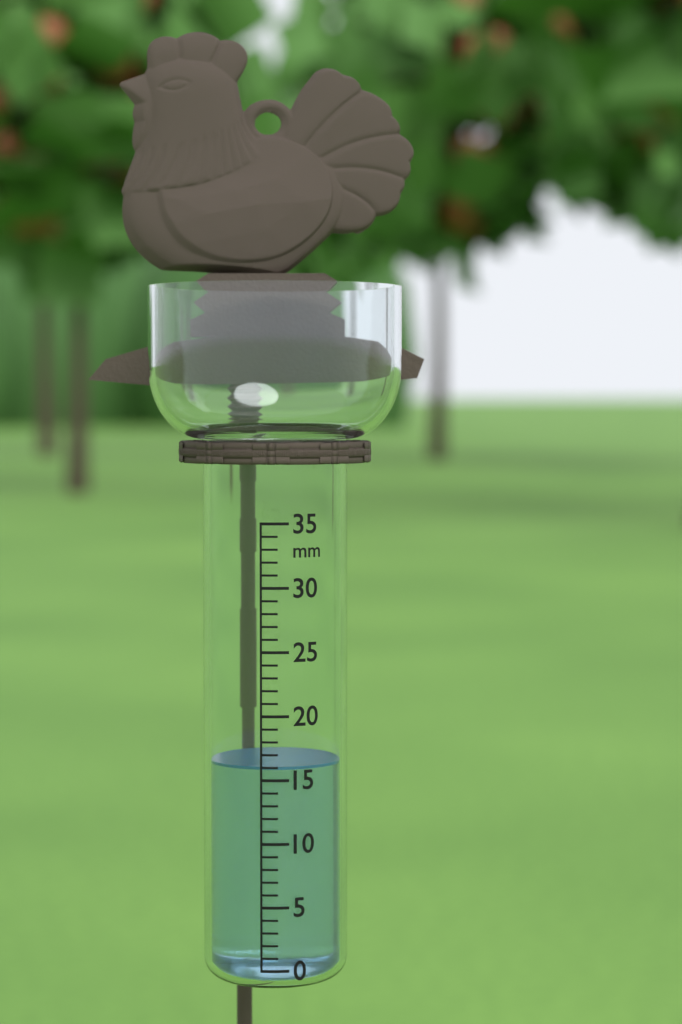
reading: 16 mm
